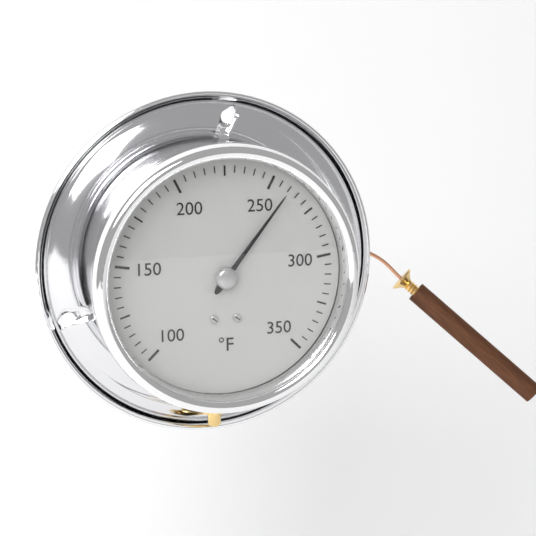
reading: 260 °F
